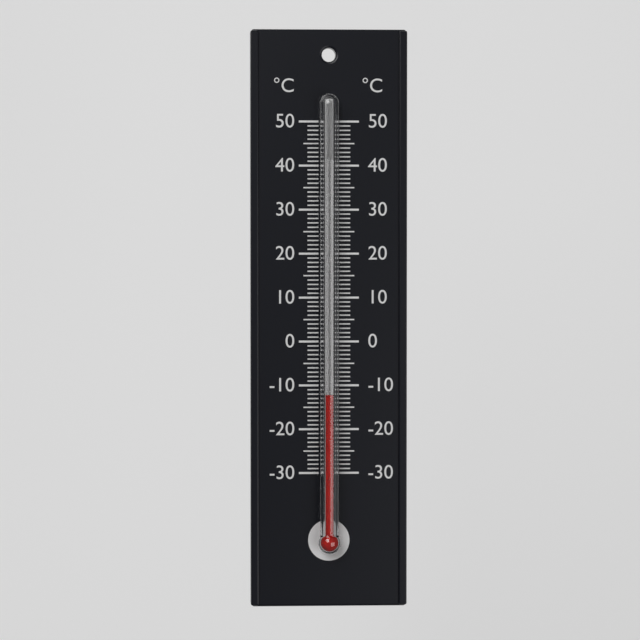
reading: -12 °C
